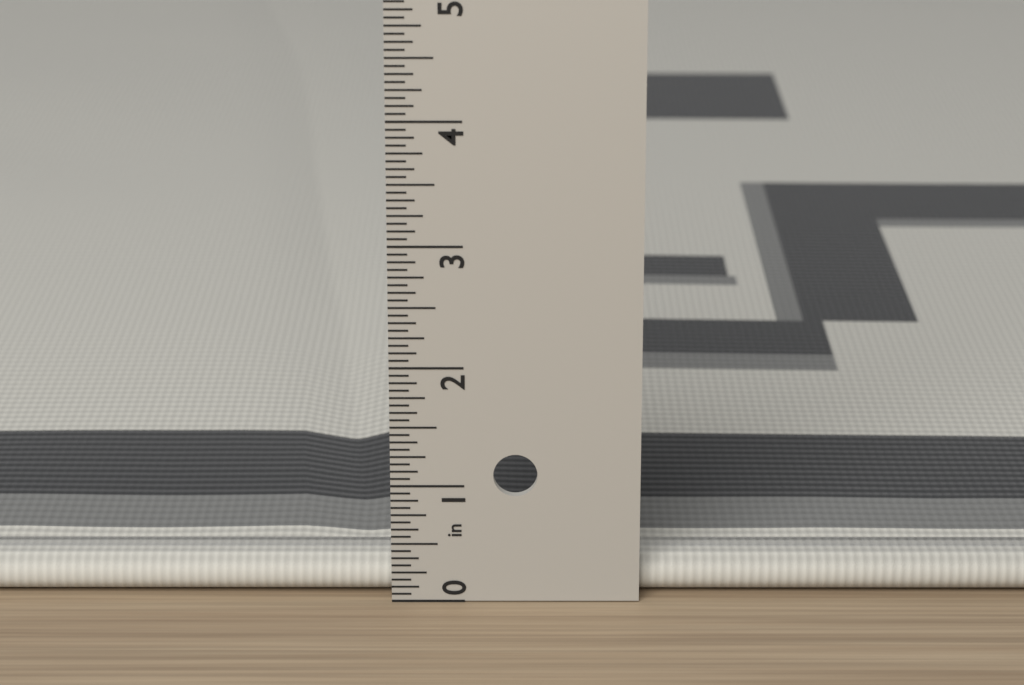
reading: 0.3125 in
